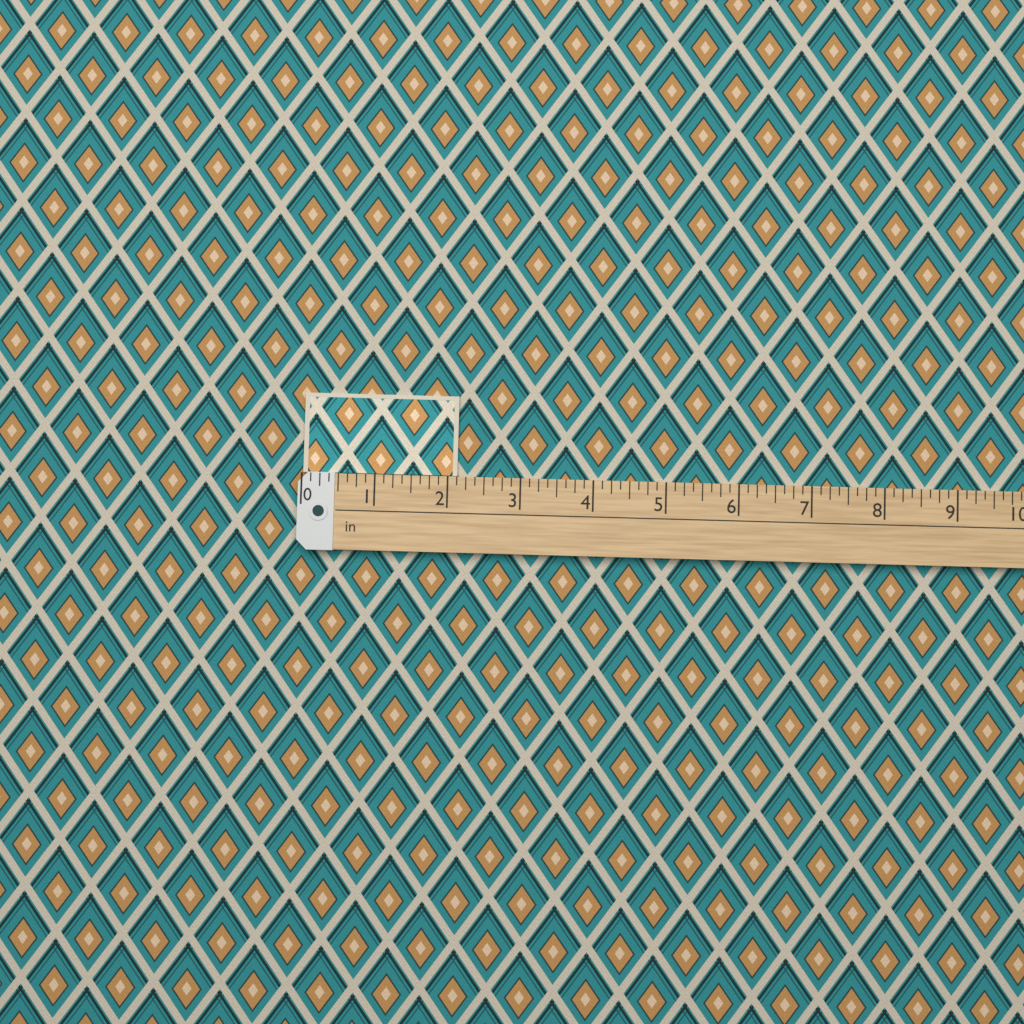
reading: 2.125 in
